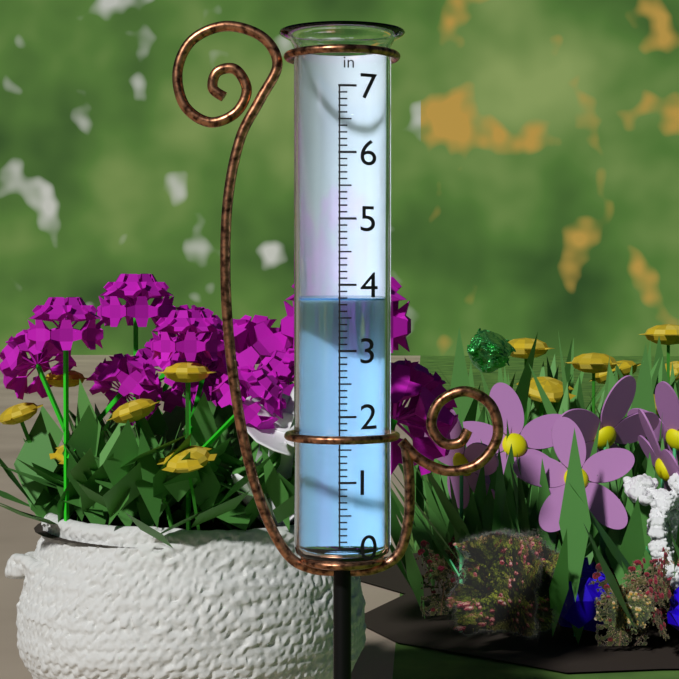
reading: 3.8 in
